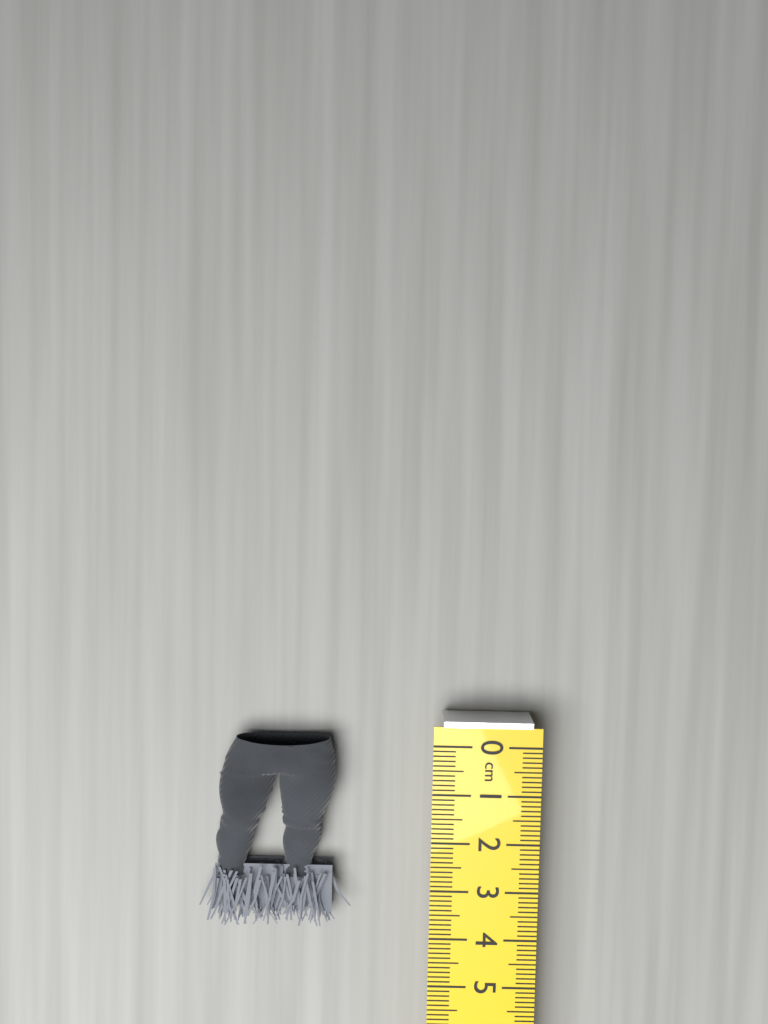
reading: 3.9 cm
